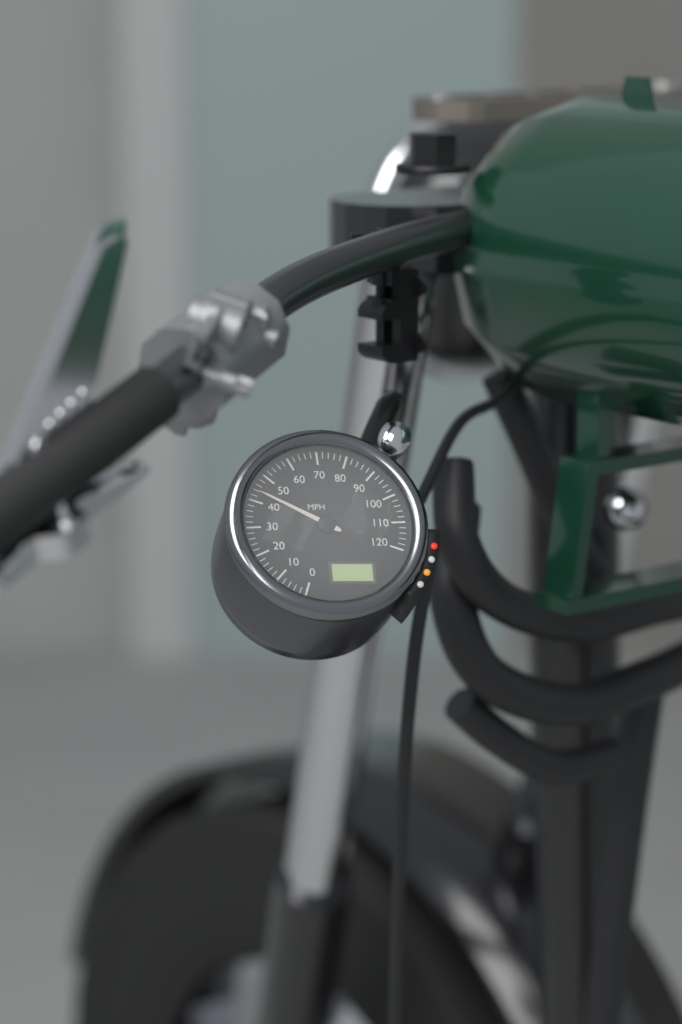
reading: 44 MPH
